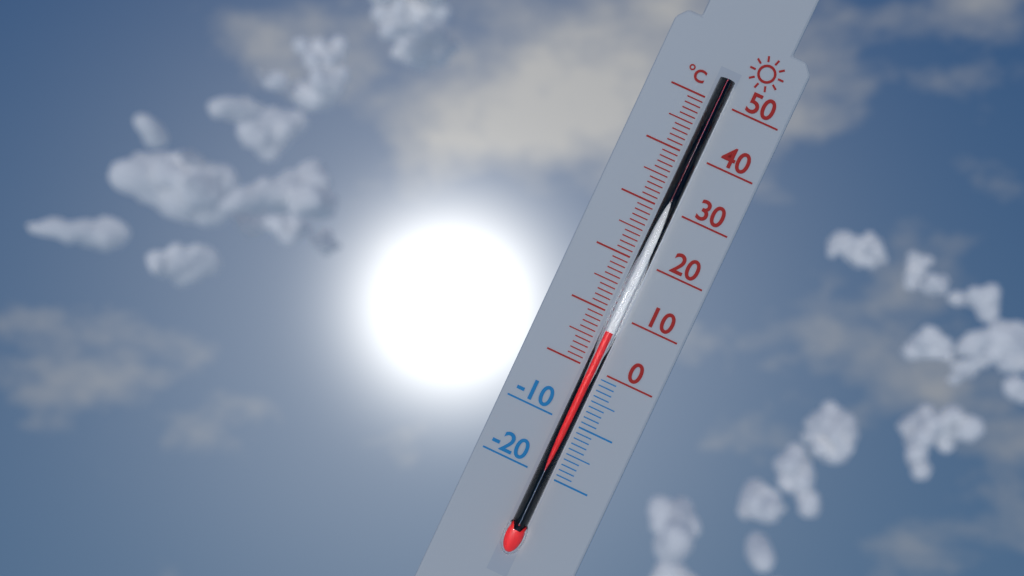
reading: 7 °C
